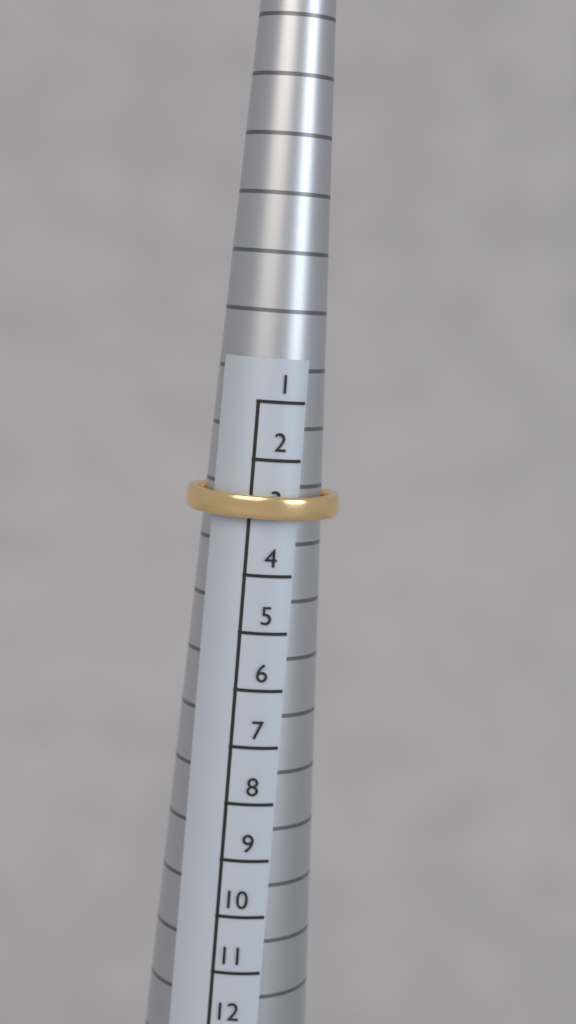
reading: 3 (no unit)
